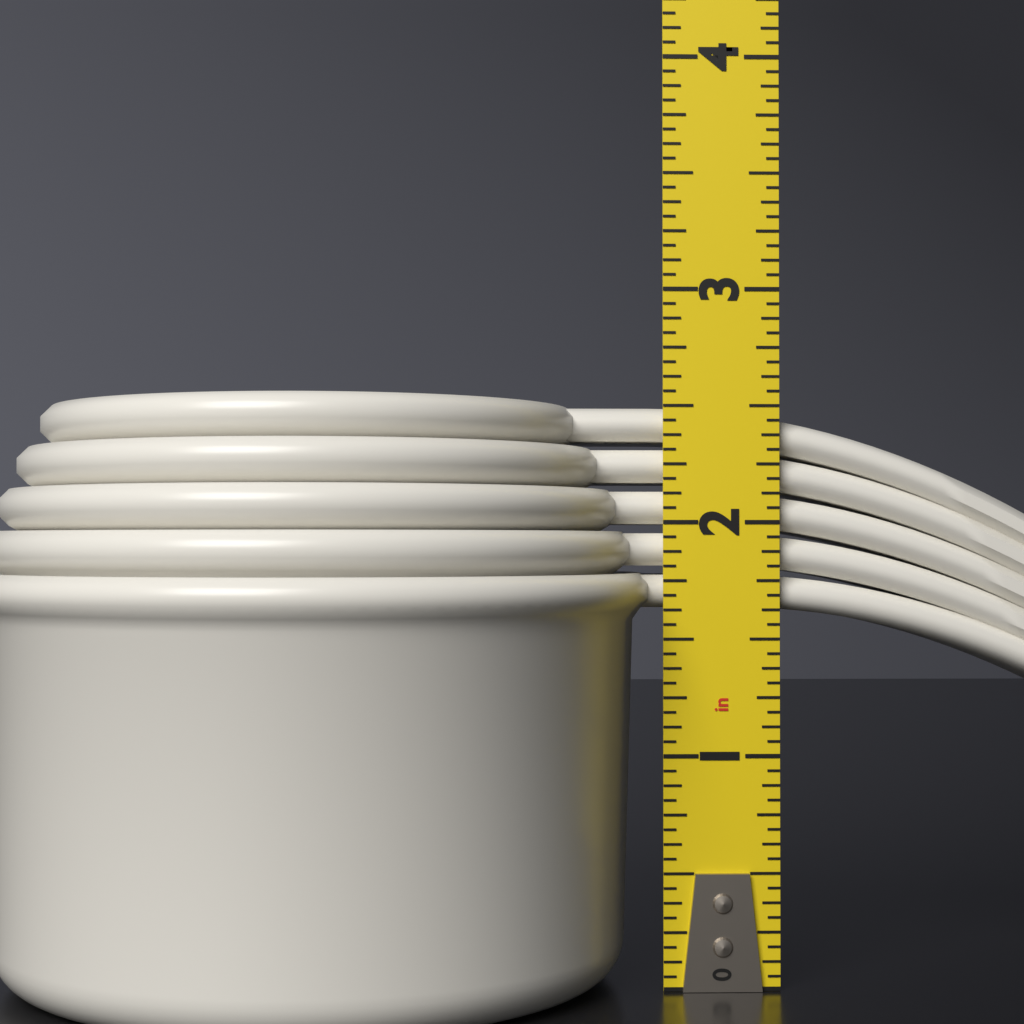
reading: 2.5000 in
